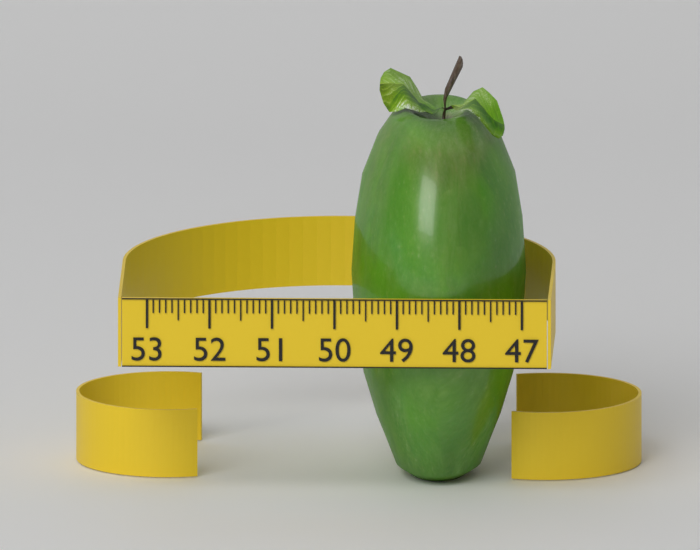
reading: 49.8 (no unit)
